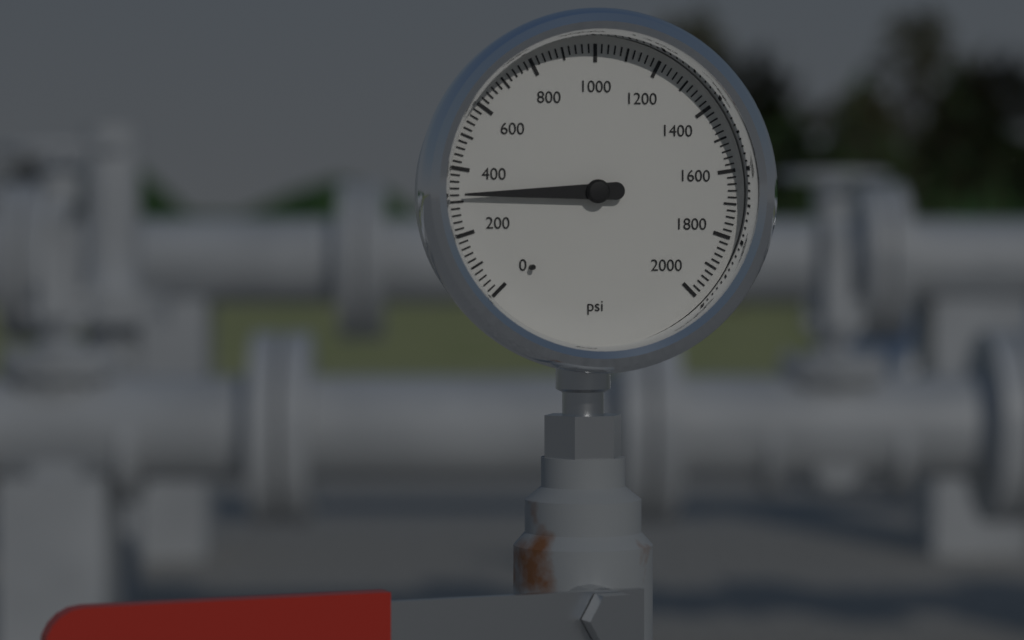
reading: 320 psi
